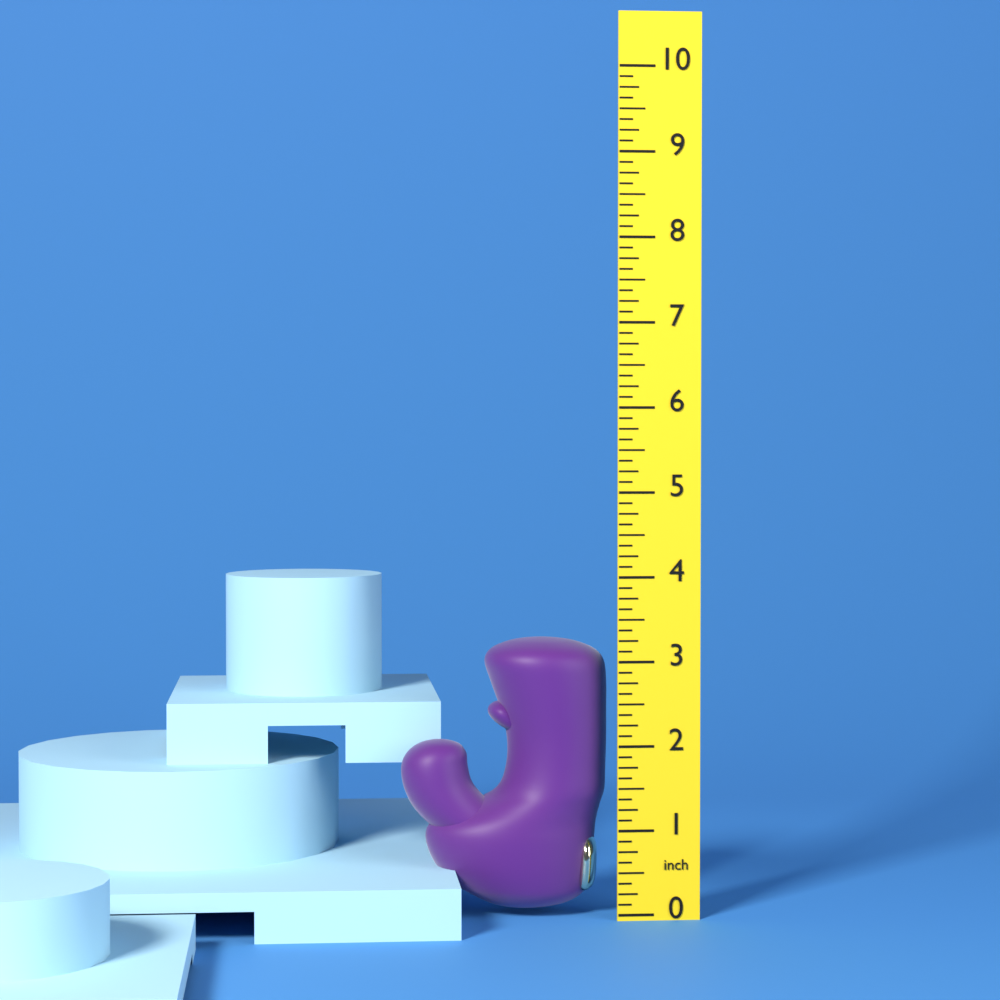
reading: 3.250 inch
